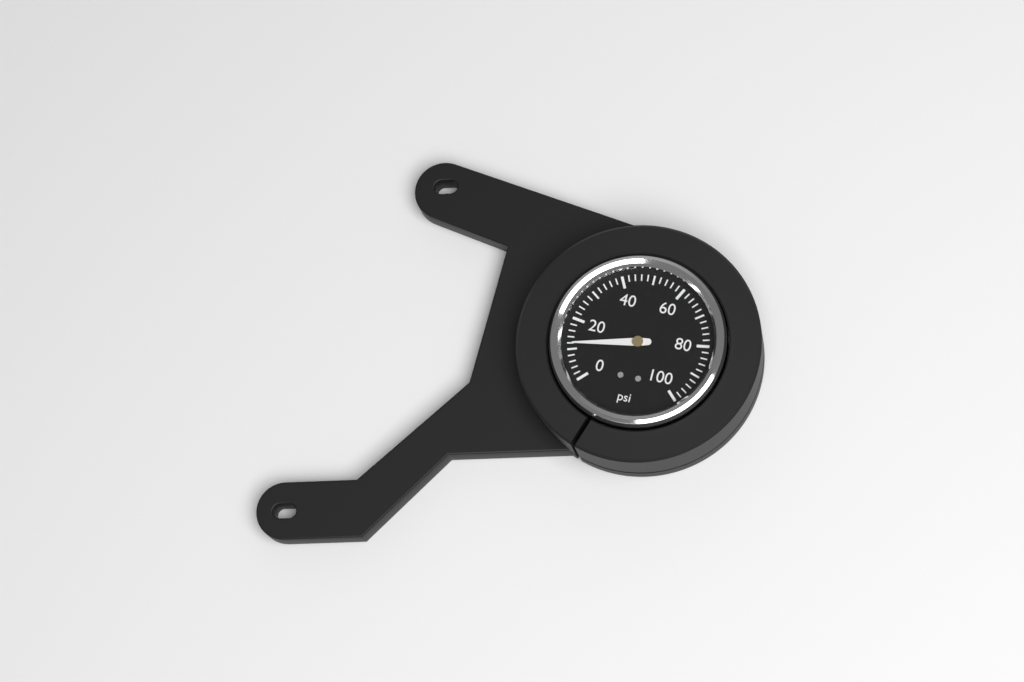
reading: 12 psi
